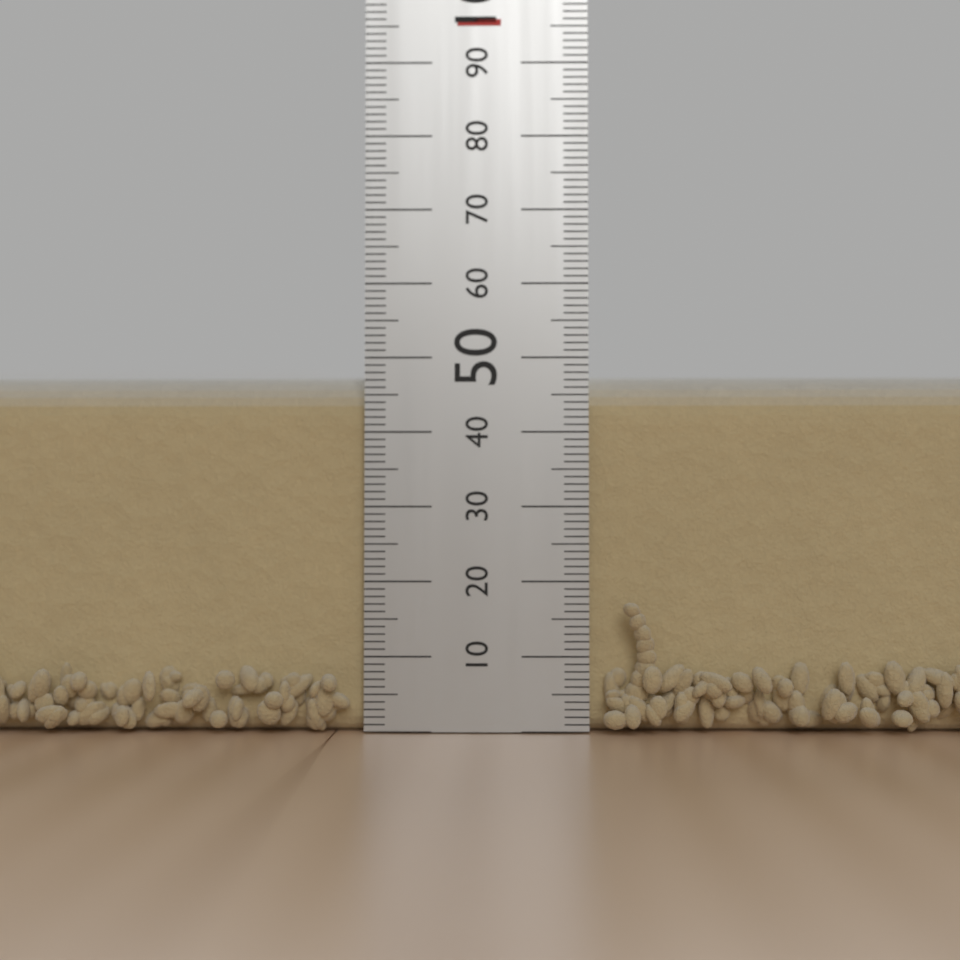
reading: 48 mm
